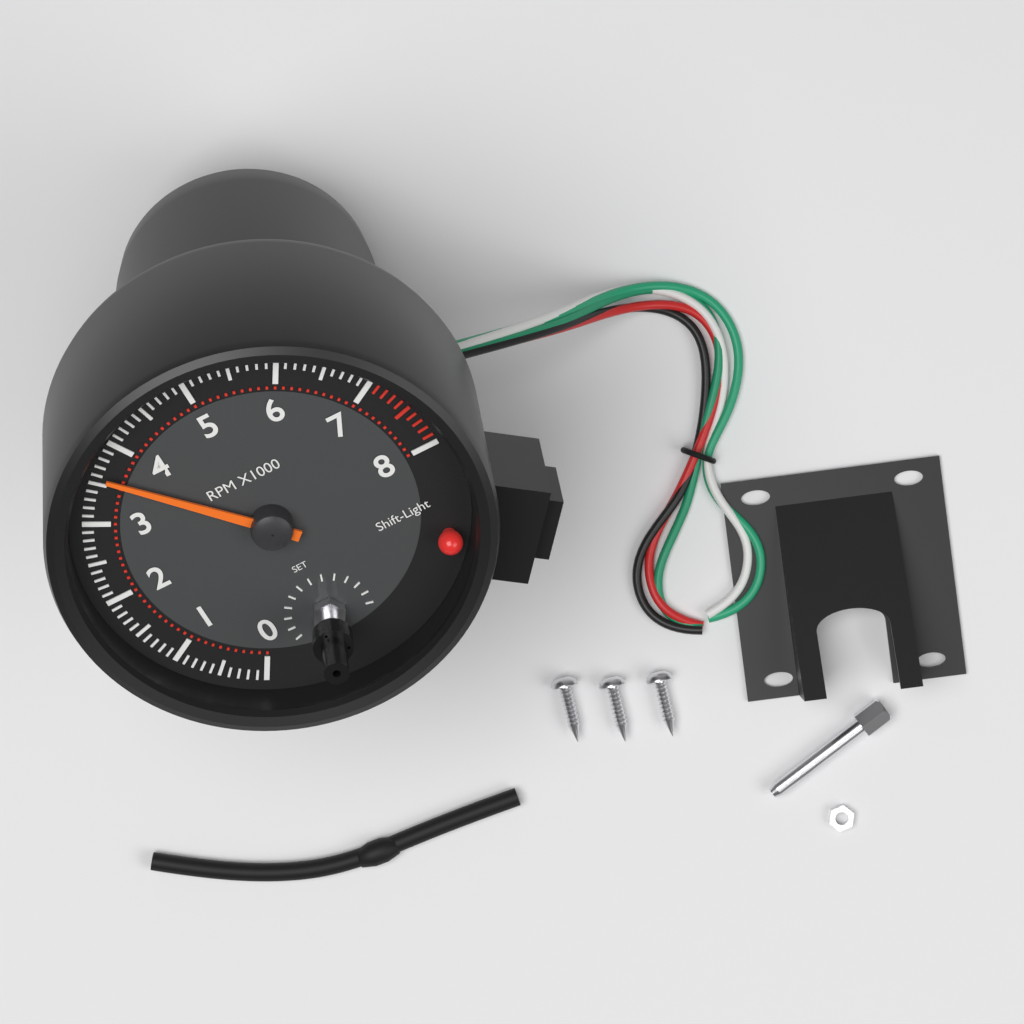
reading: 3600 RPM
